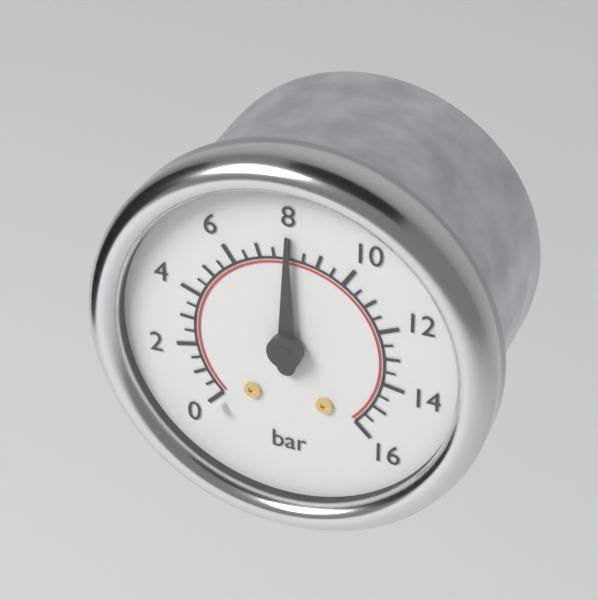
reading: 8.0 bar
